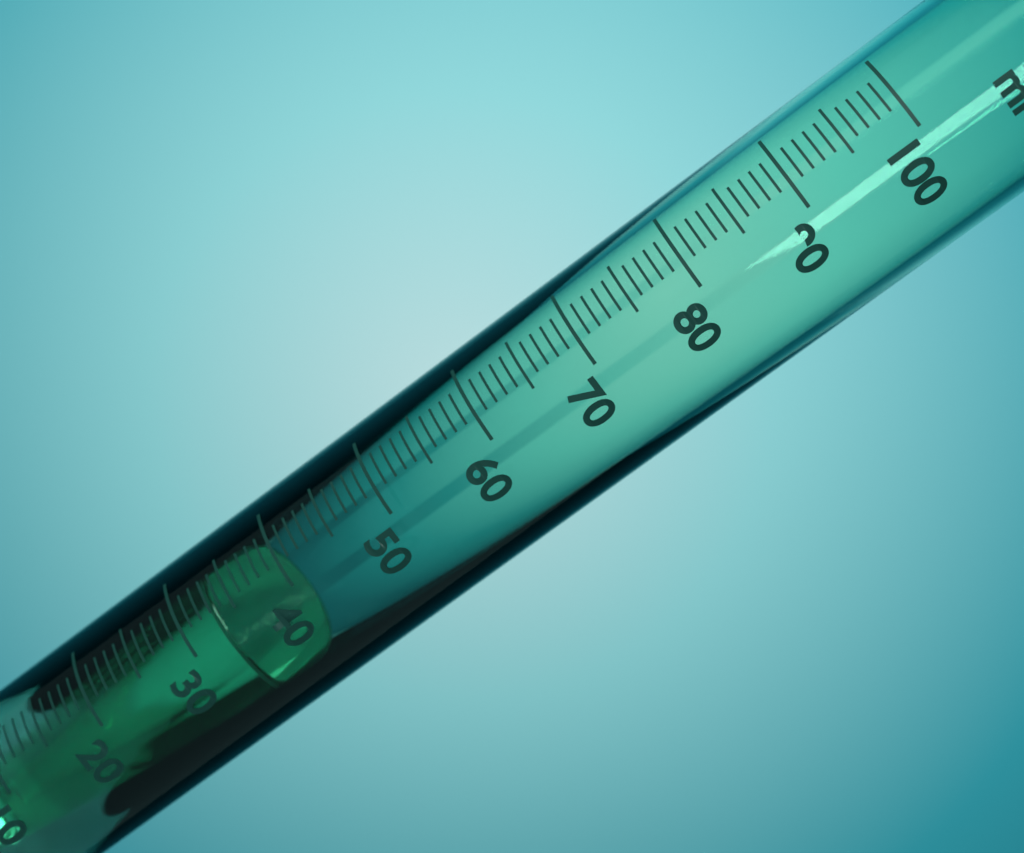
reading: 33 ml
